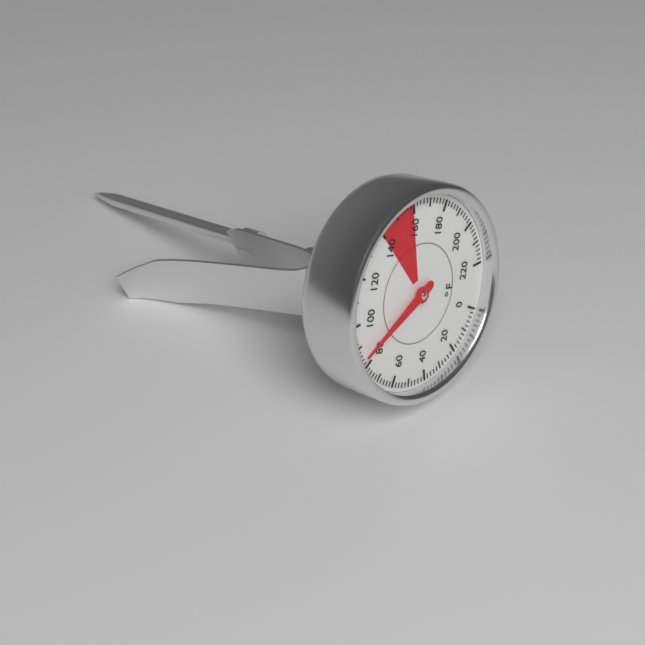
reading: 84 °F
